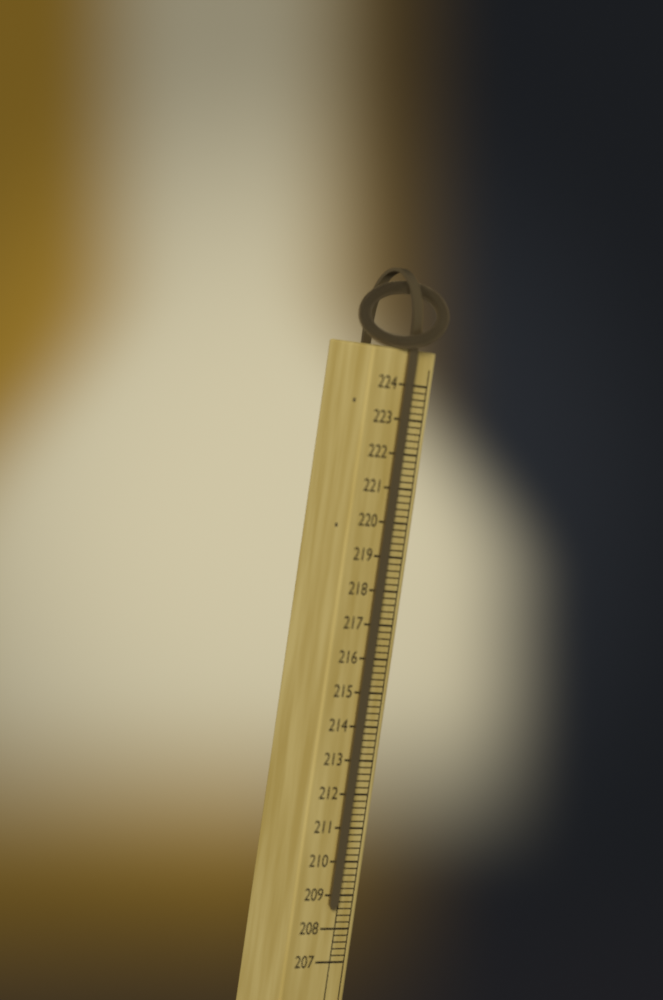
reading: 208.6 (no unit)
